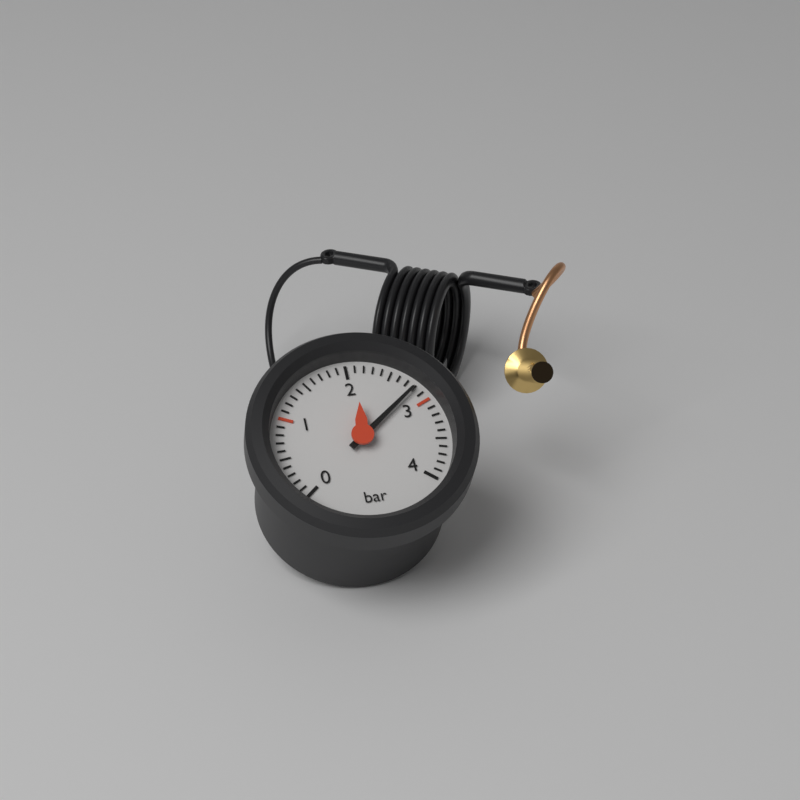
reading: 2.8 bar
